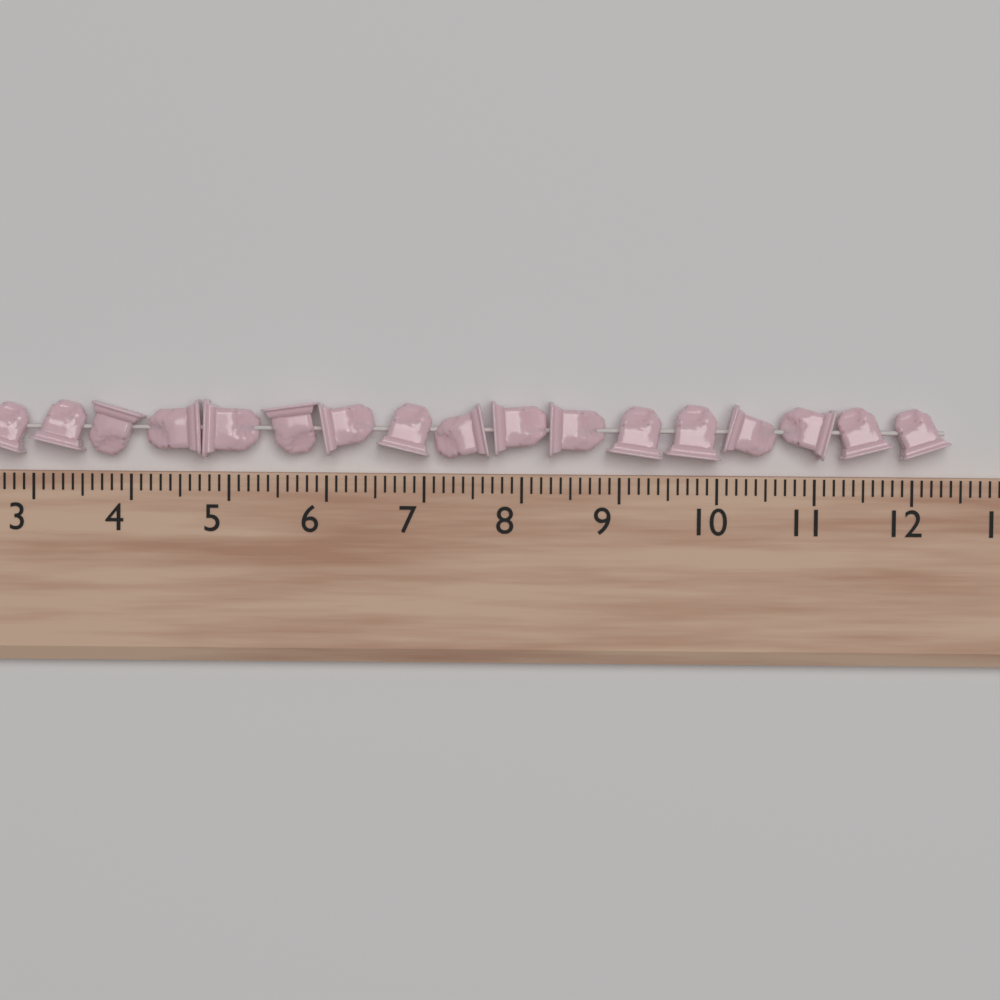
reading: 12.4 (no unit)
